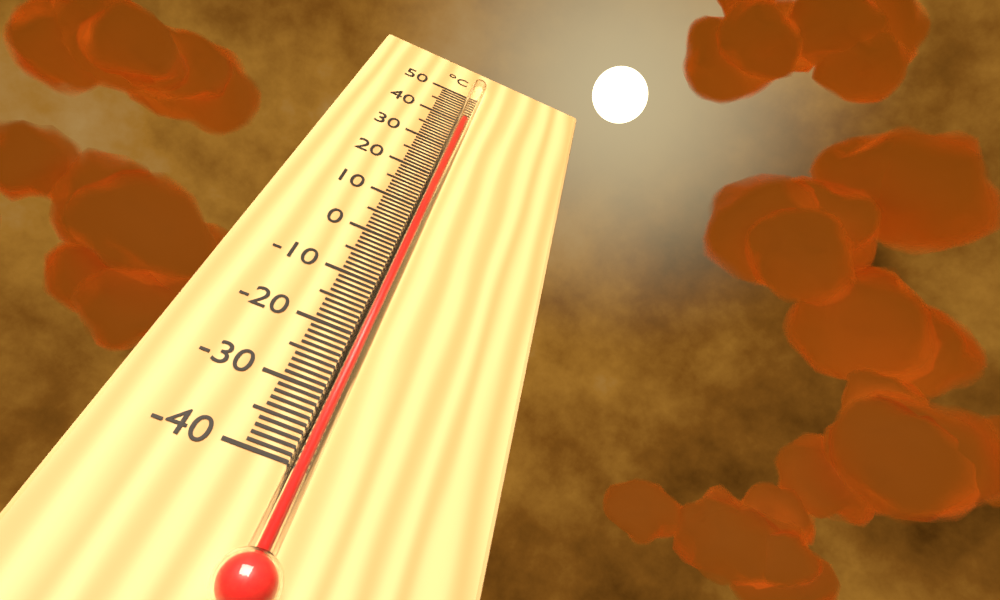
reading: 40 °C
